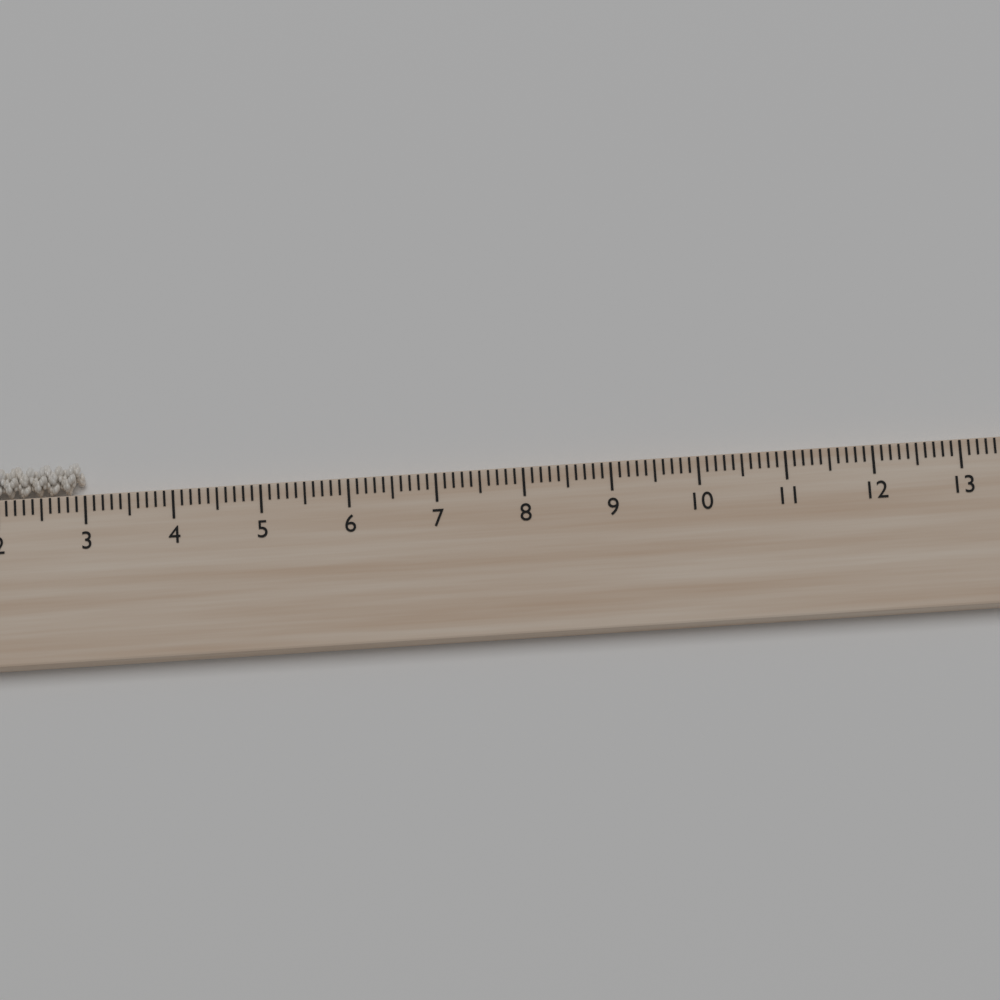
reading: 3.0 cm
